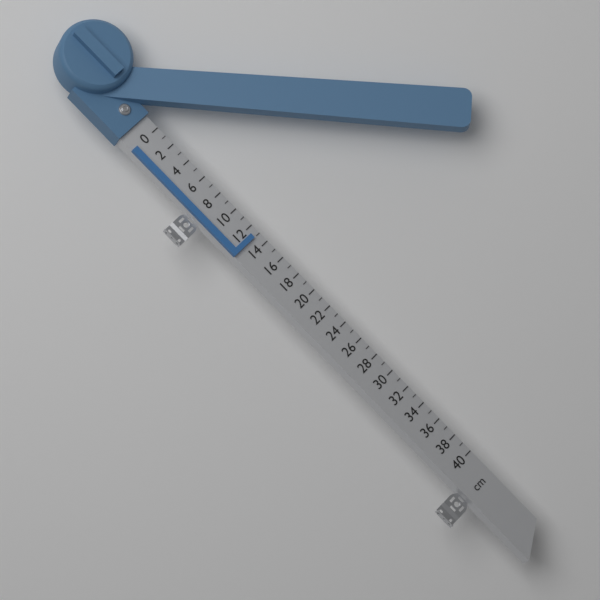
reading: 13 cm
